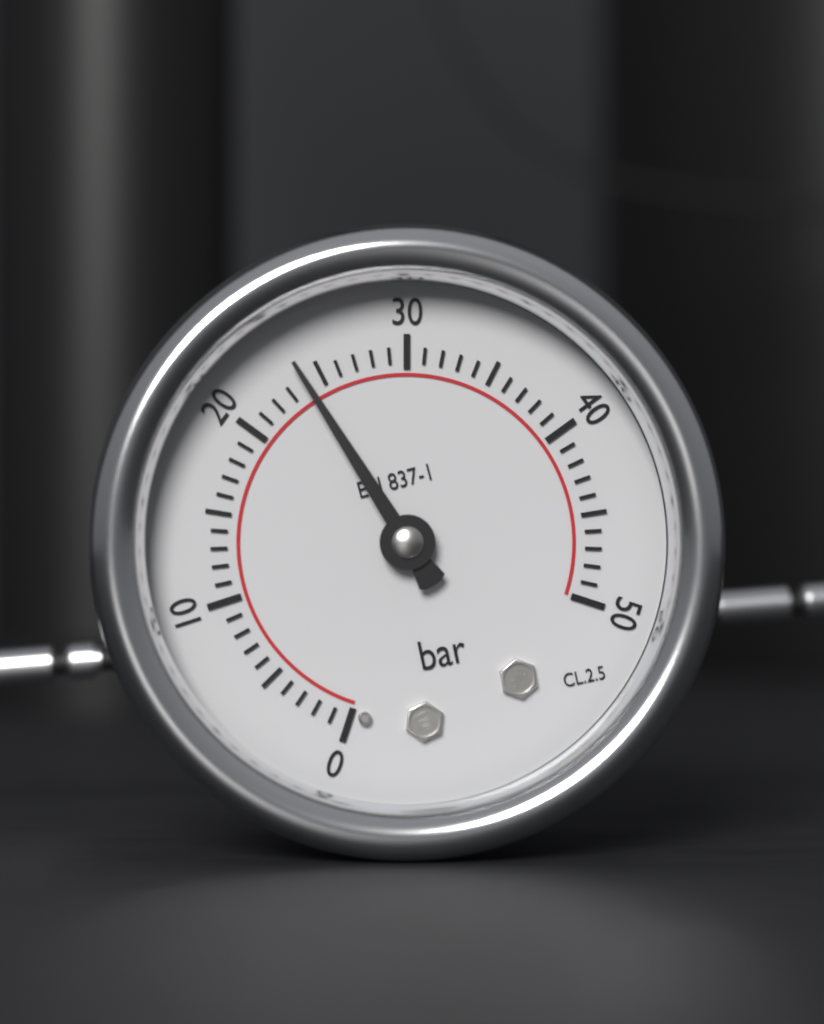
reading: 24 bar
